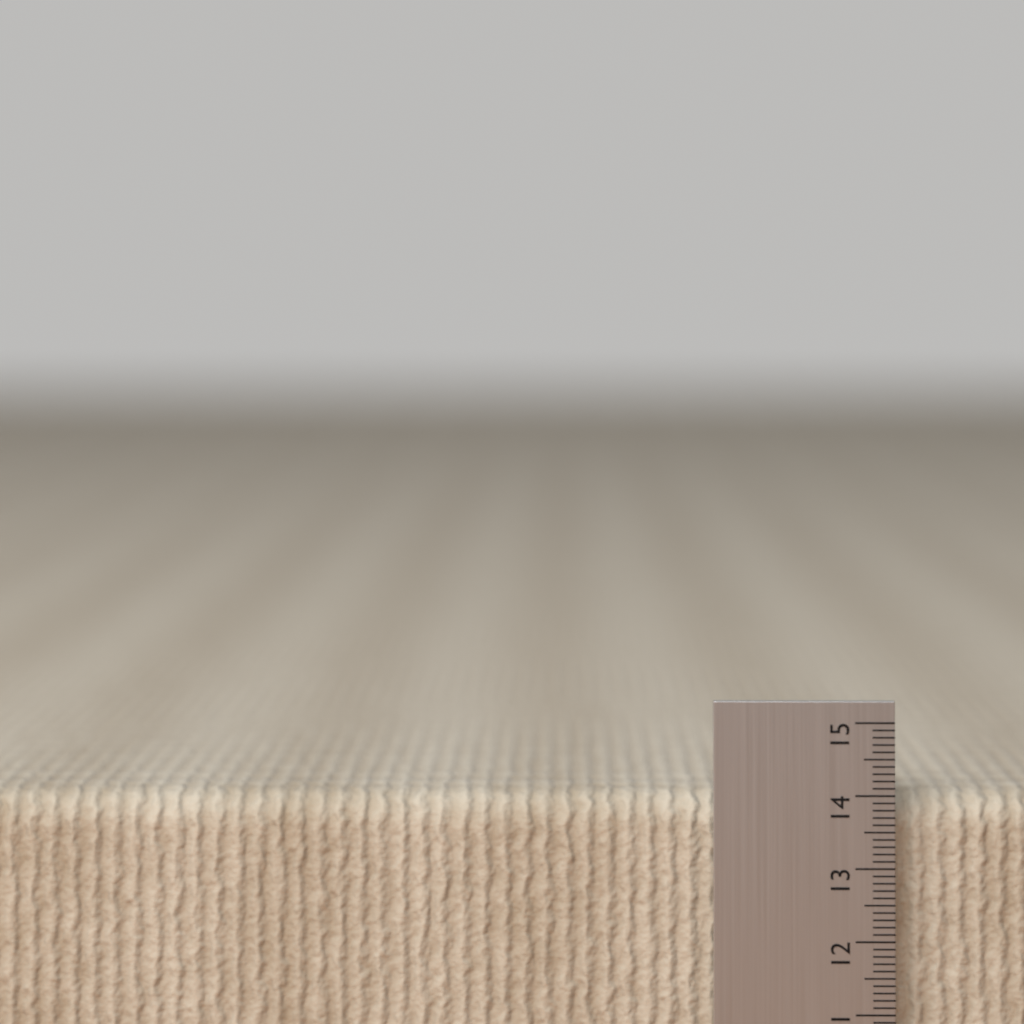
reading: 14.0 cm
